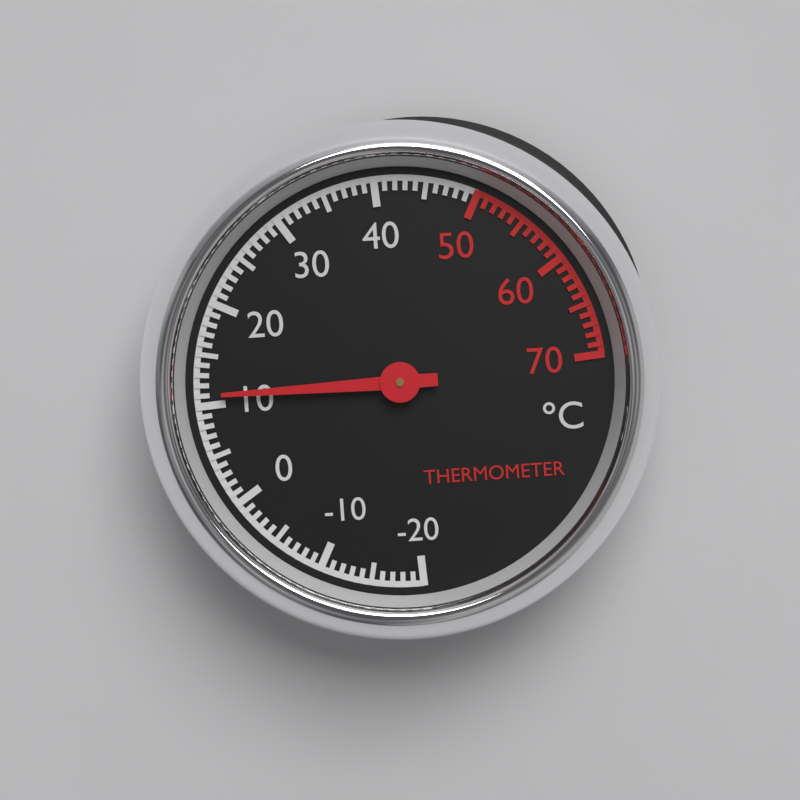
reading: 11 °C
